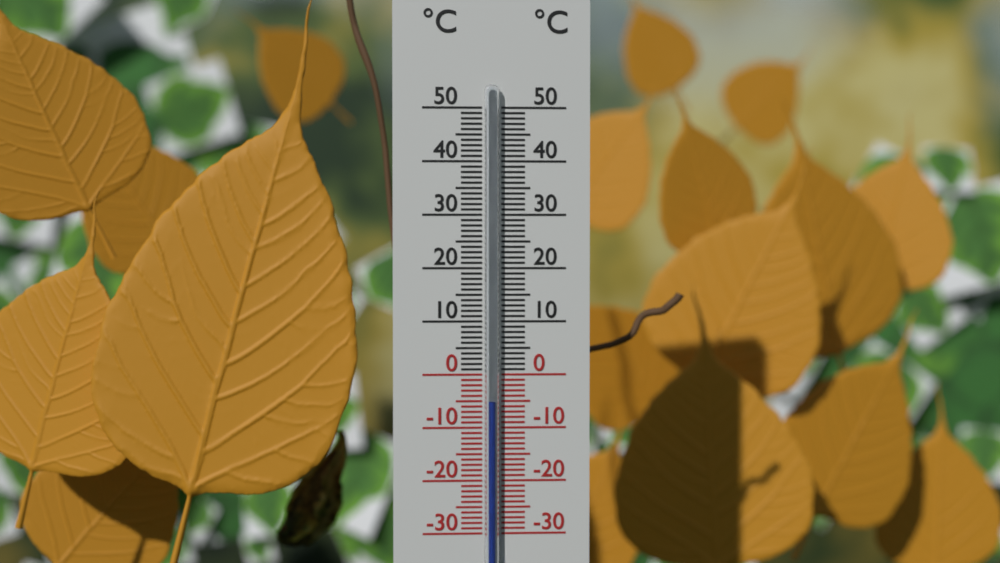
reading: -5 °C
